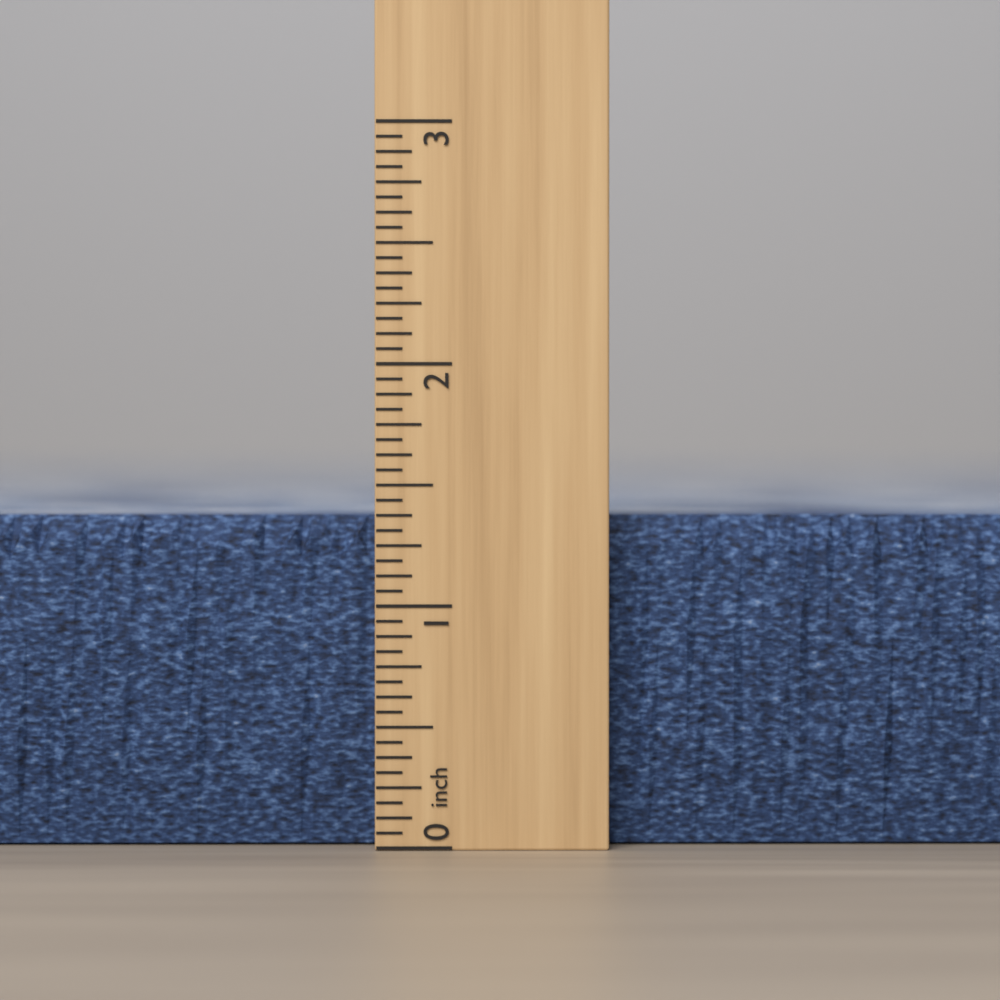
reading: 1.3750 inch
